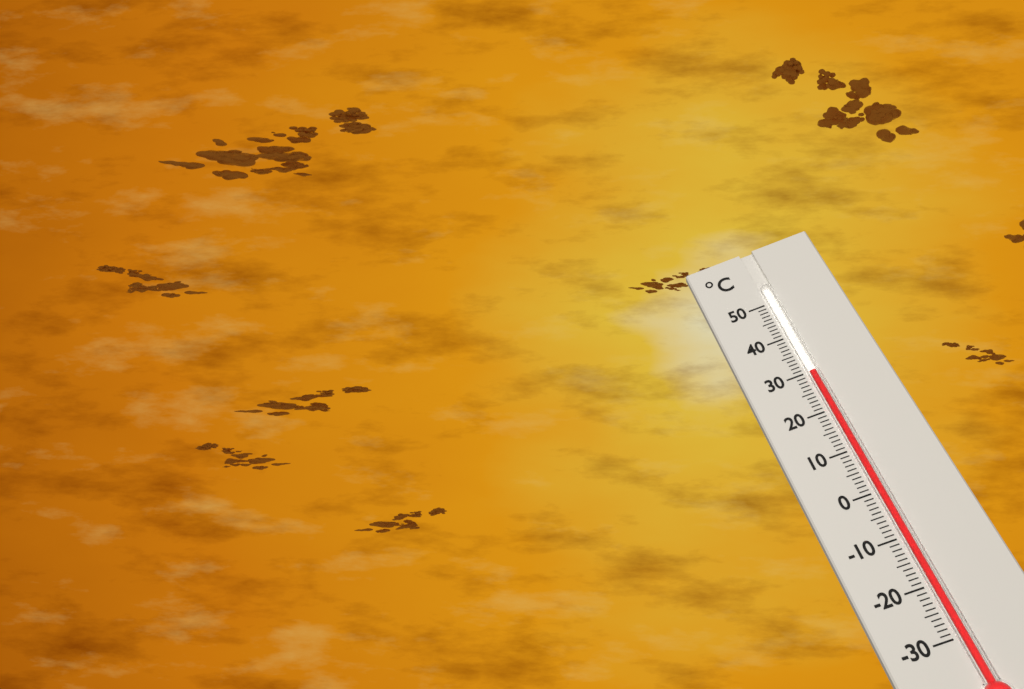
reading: 30 °C
